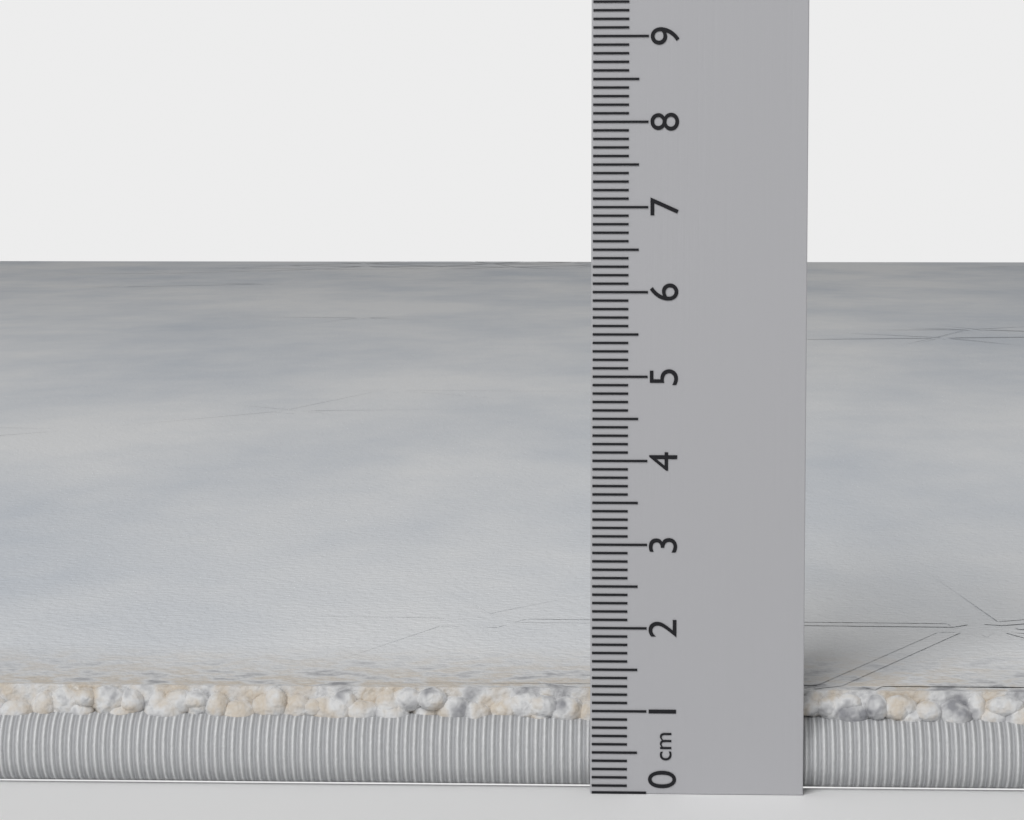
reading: 1.2 cm
